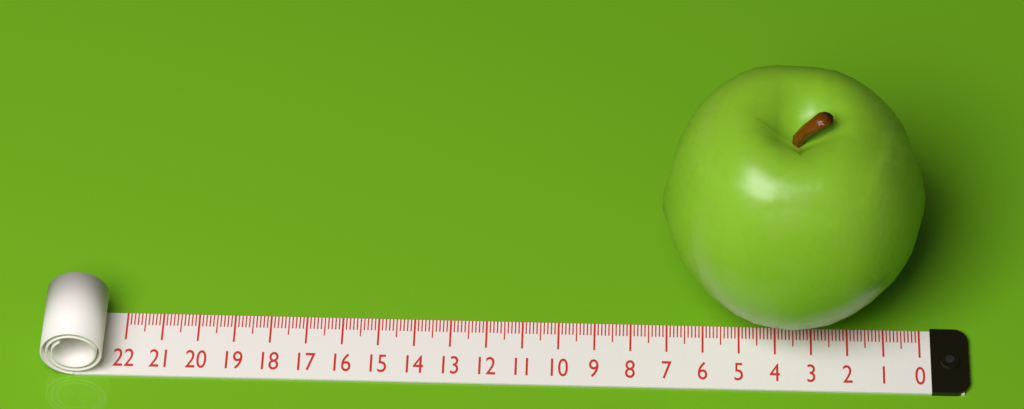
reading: 7.2 (no unit)
